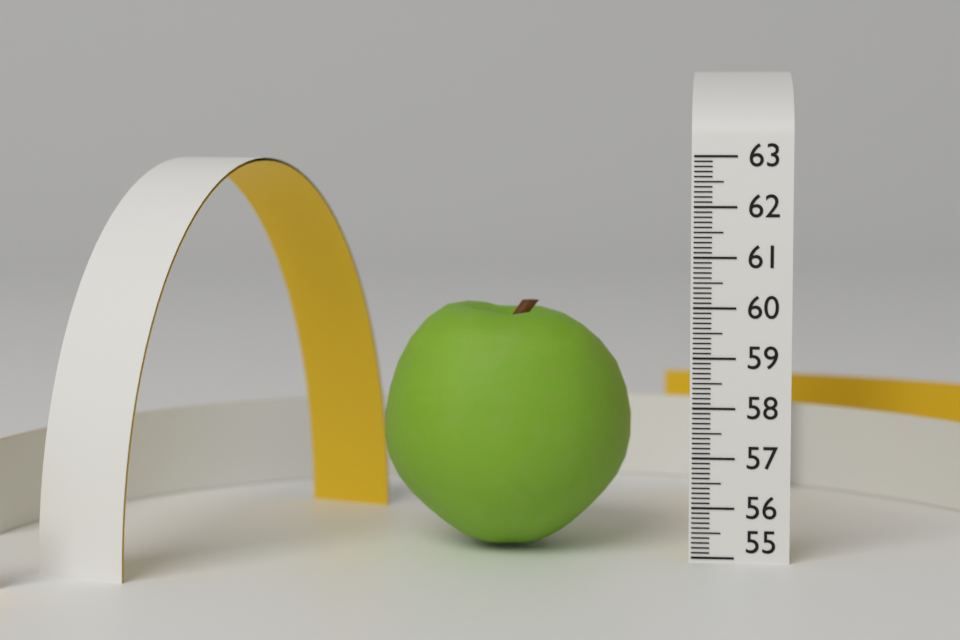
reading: 60.0 (no unit)
